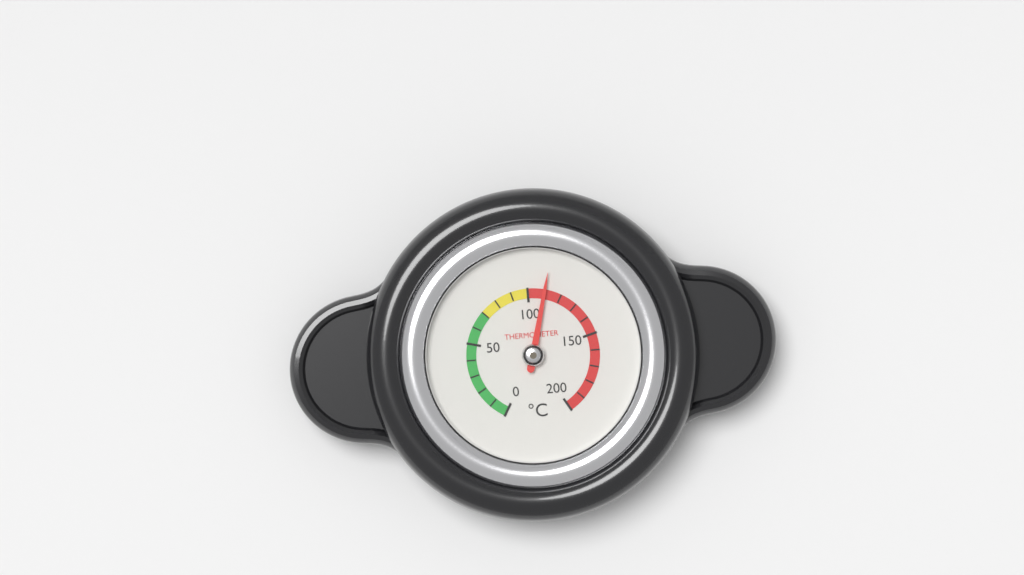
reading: 110 °C
